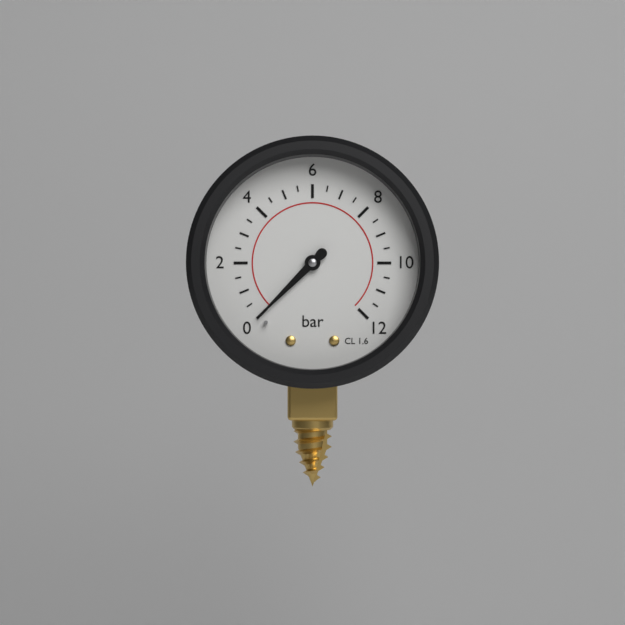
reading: 0.0 bar
